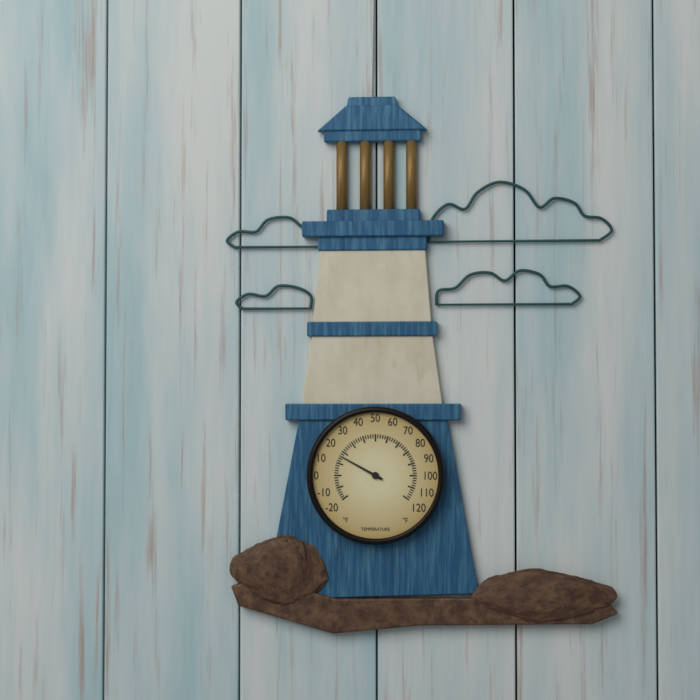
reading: 16 °F
